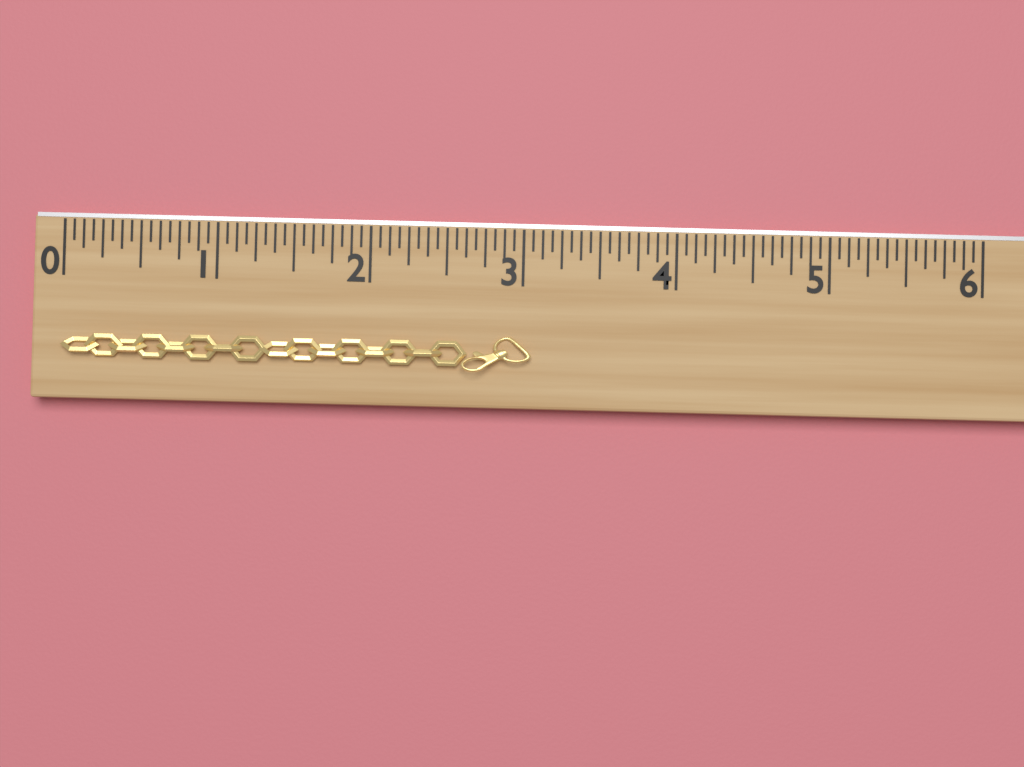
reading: 3.0625 (no unit)
